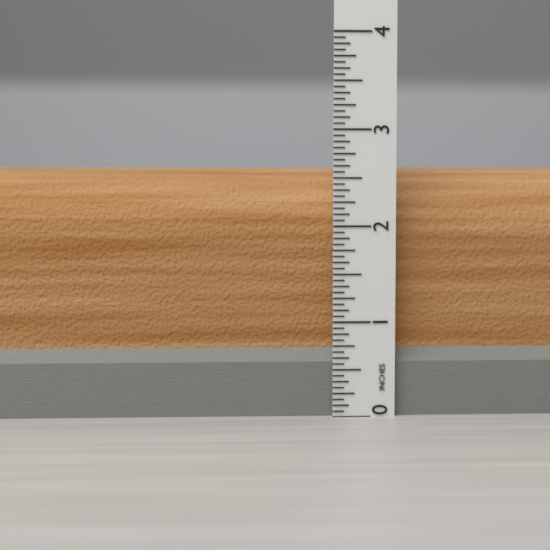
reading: 2.6250 in
